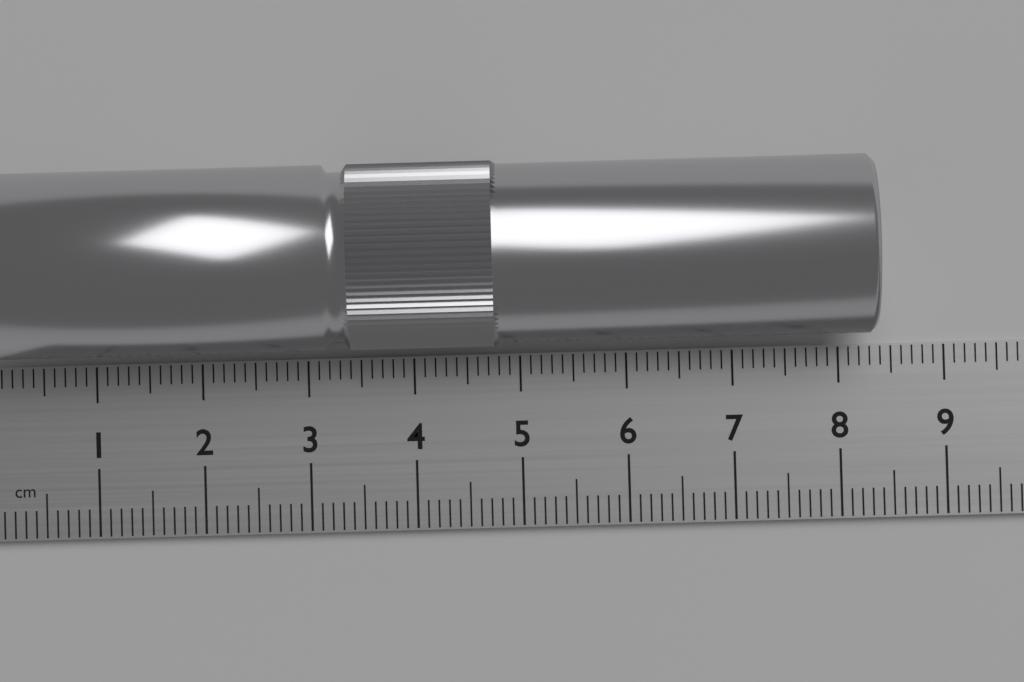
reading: 8.3 cm
